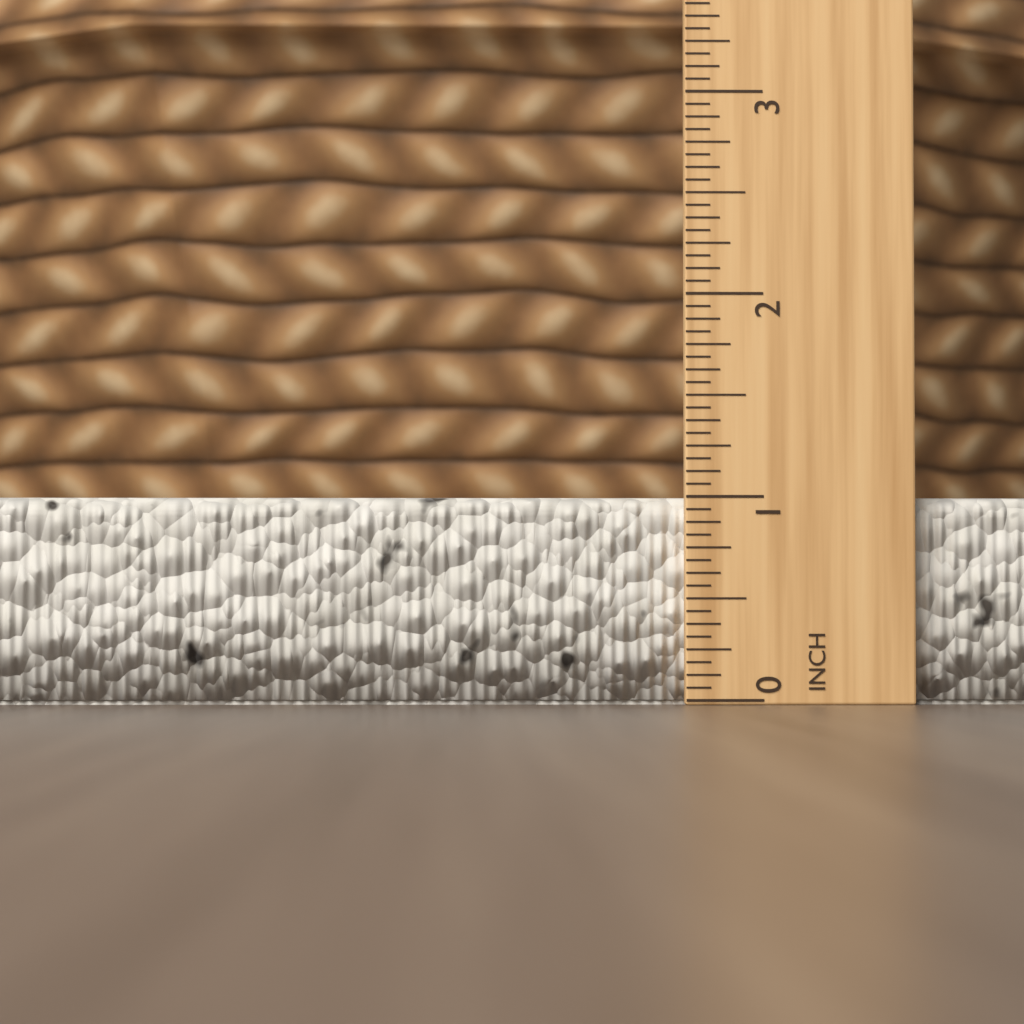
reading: 1.0000 in
